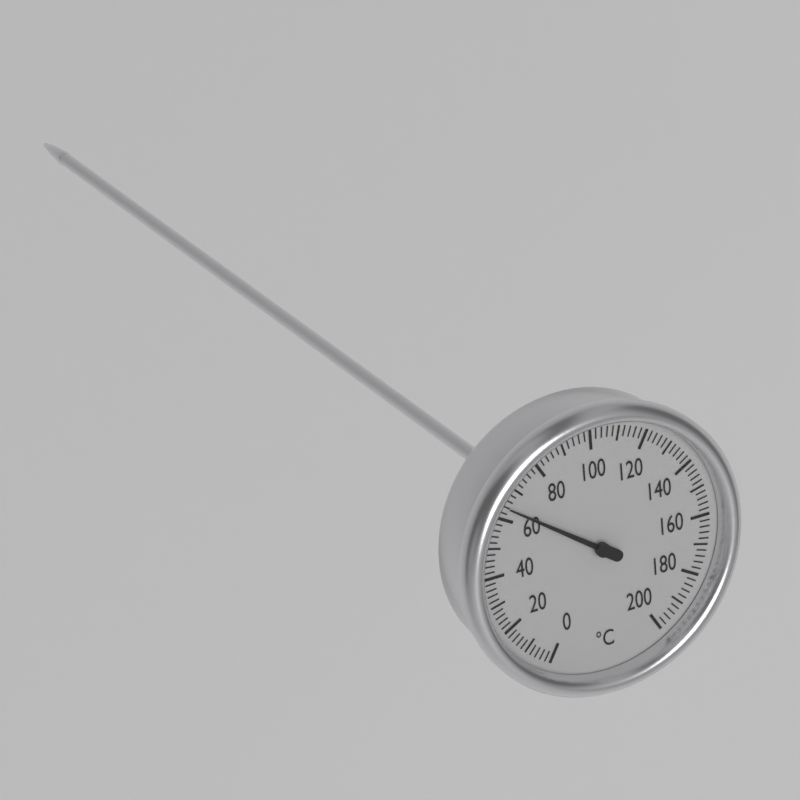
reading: 64 °C
